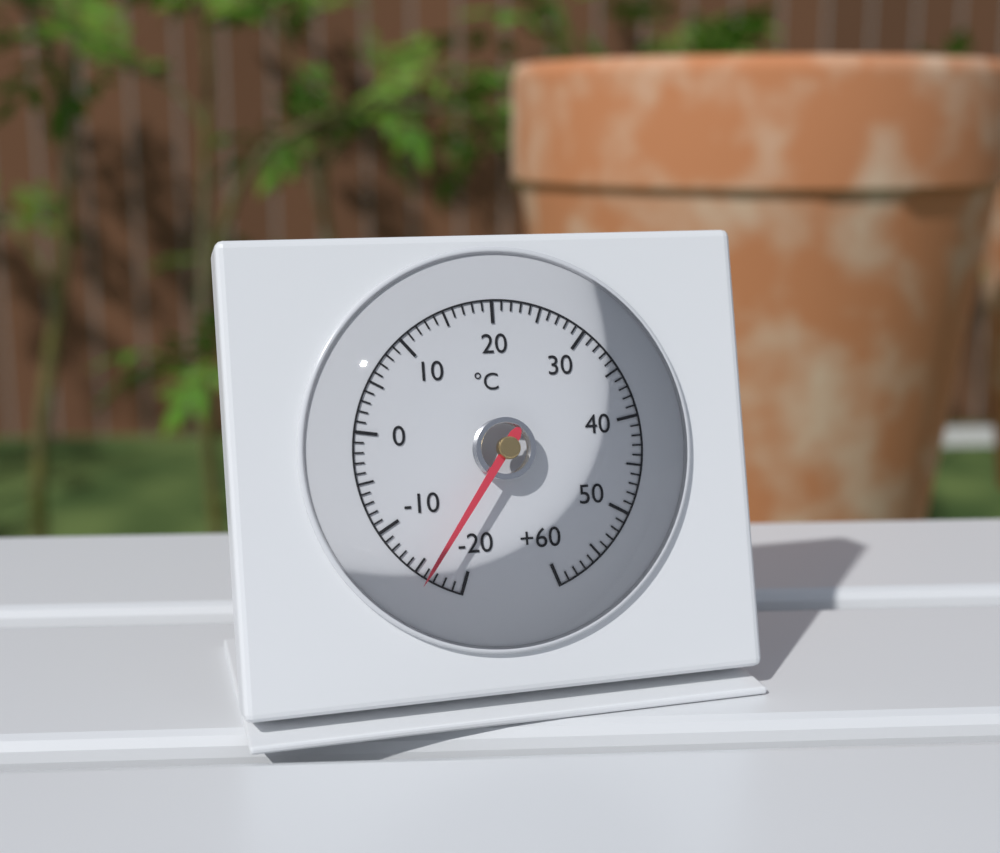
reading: -16 °C
